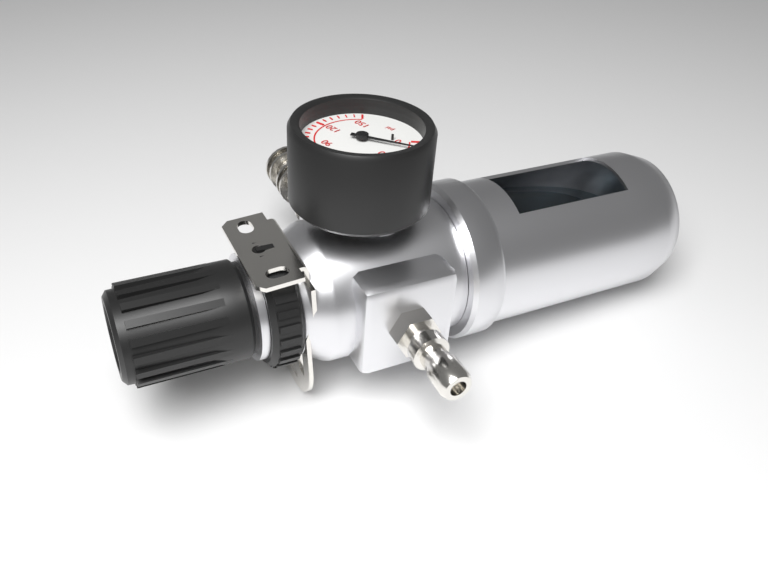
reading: 10 psi
